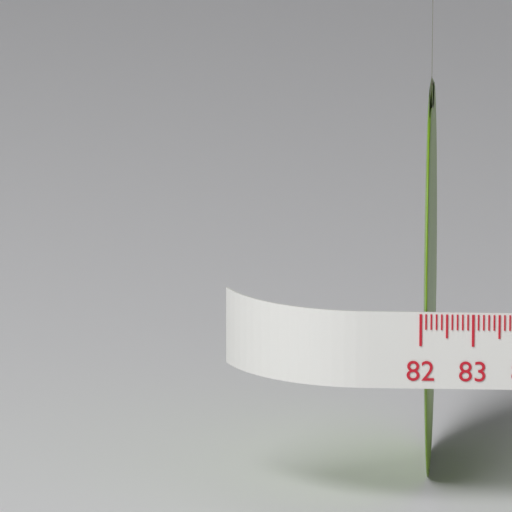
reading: 82.2 (no unit)
